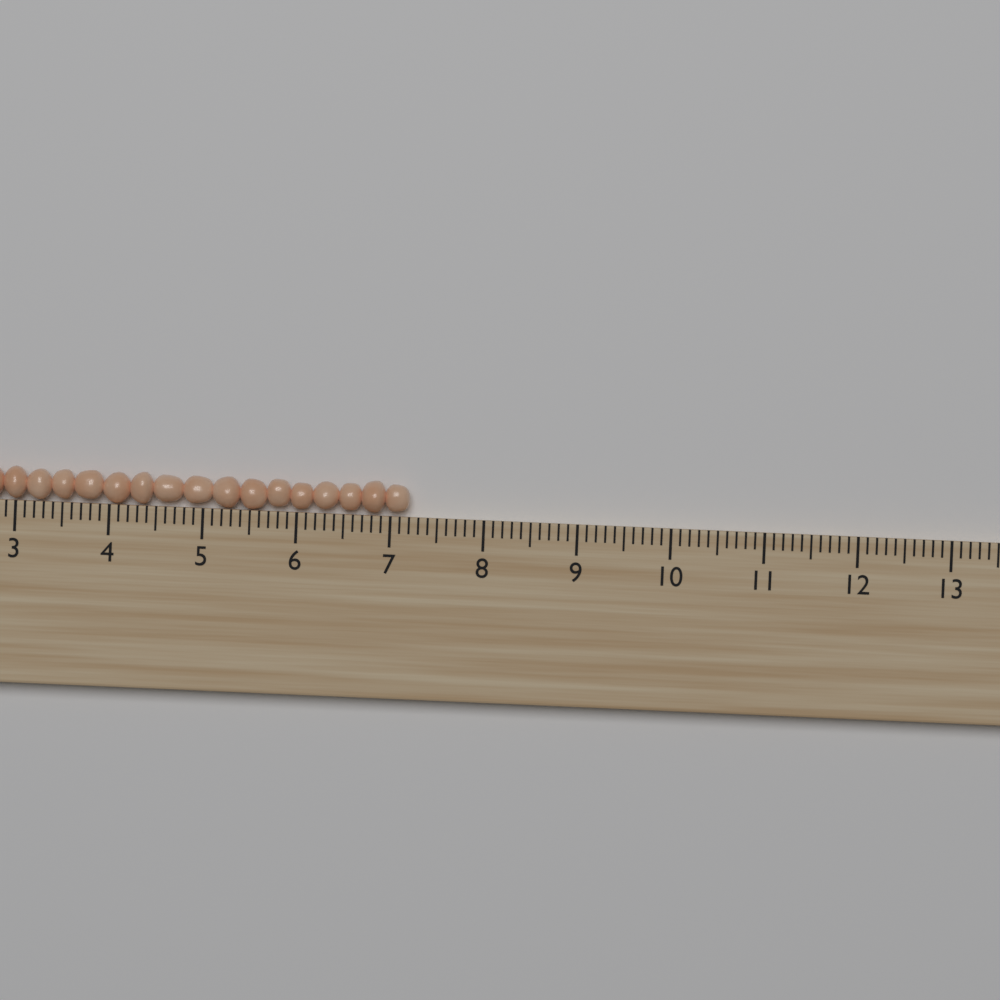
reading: 7.2 (no unit)
